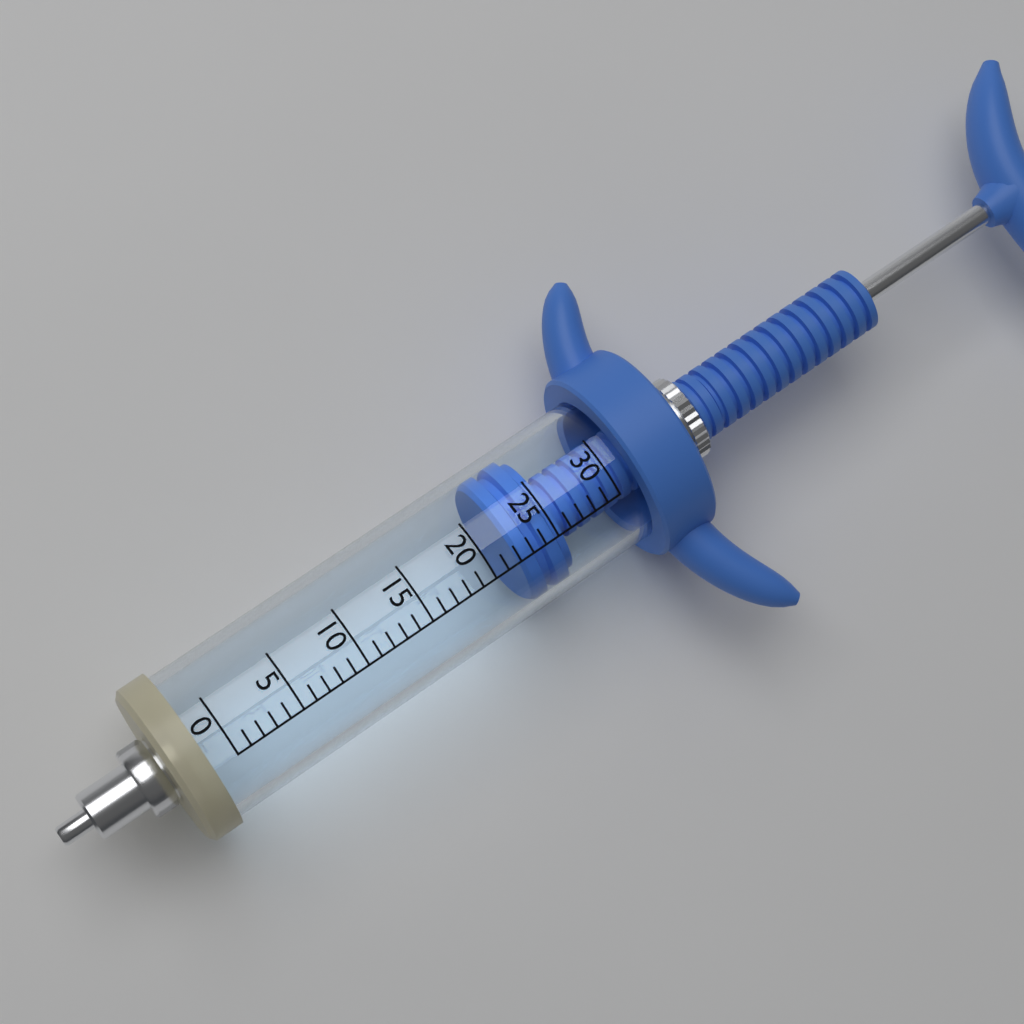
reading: 22 (no unit)
